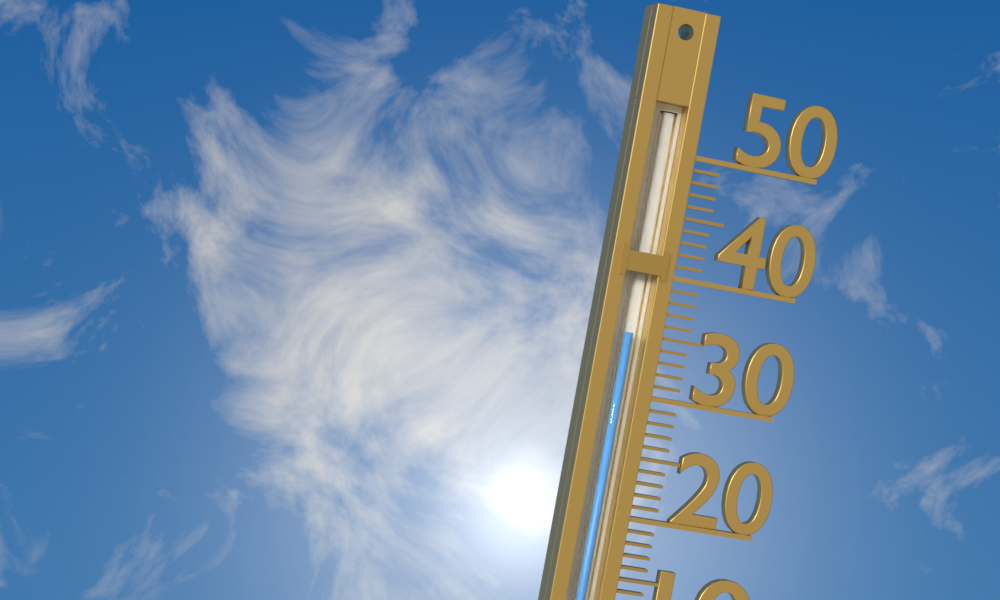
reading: 35 (no unit)
